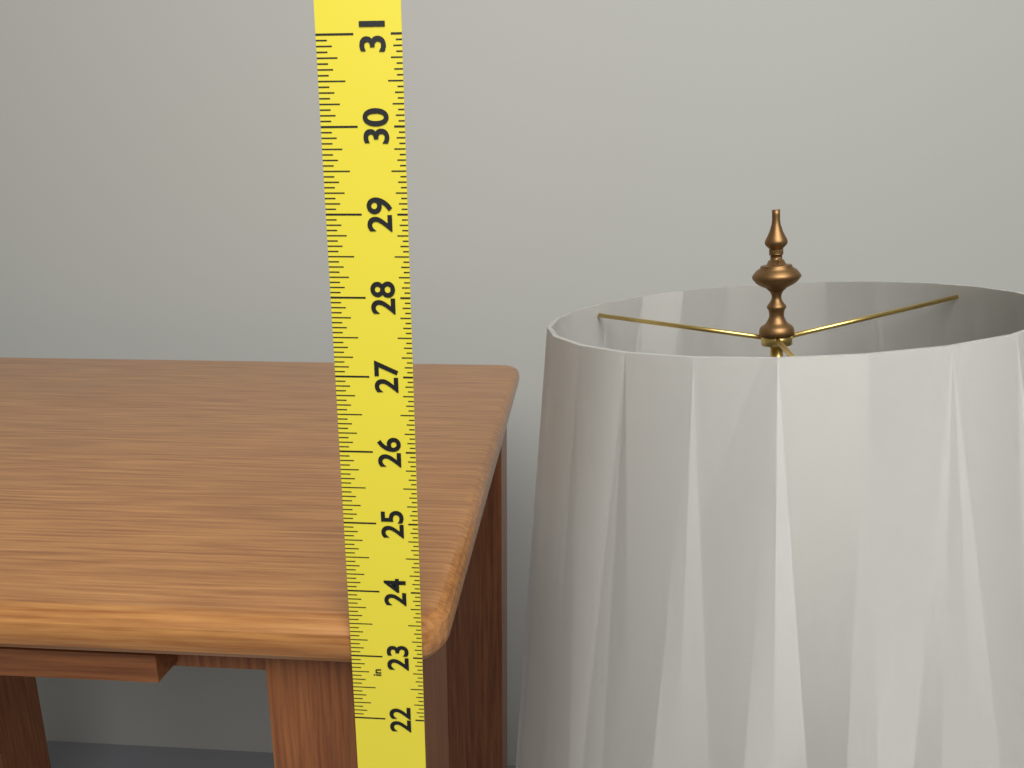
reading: 23.4375 in
